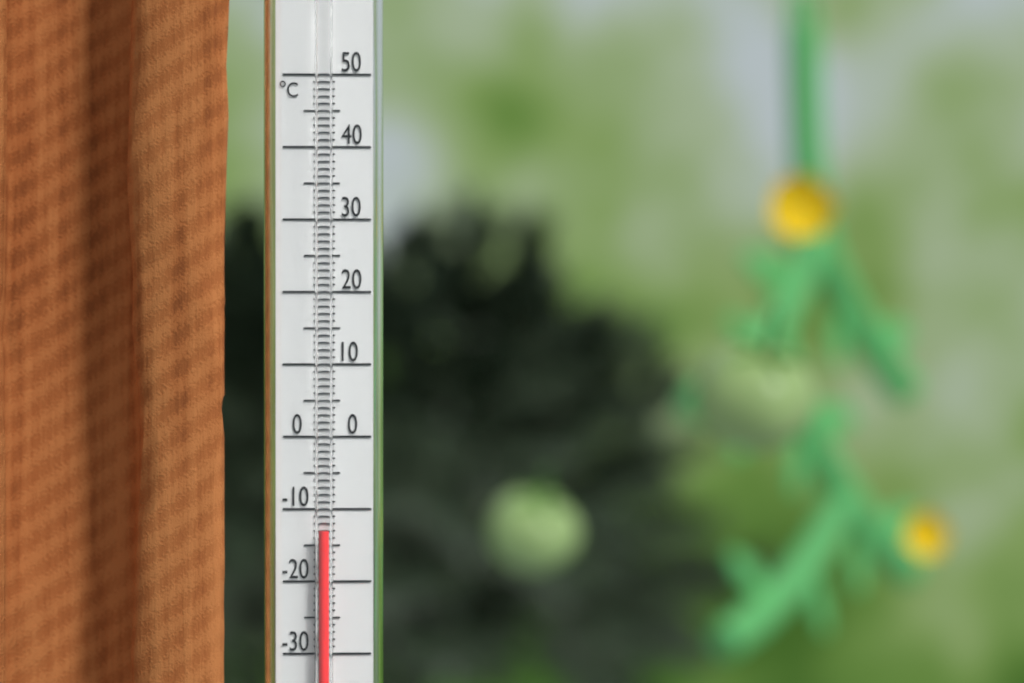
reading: -13 °C
